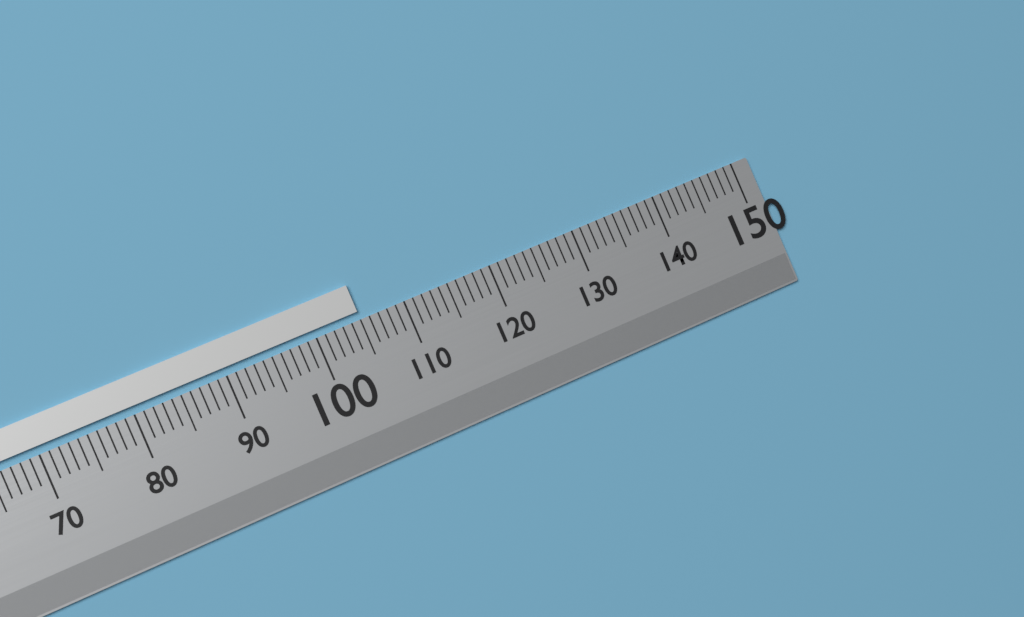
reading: 105 (no unit)
